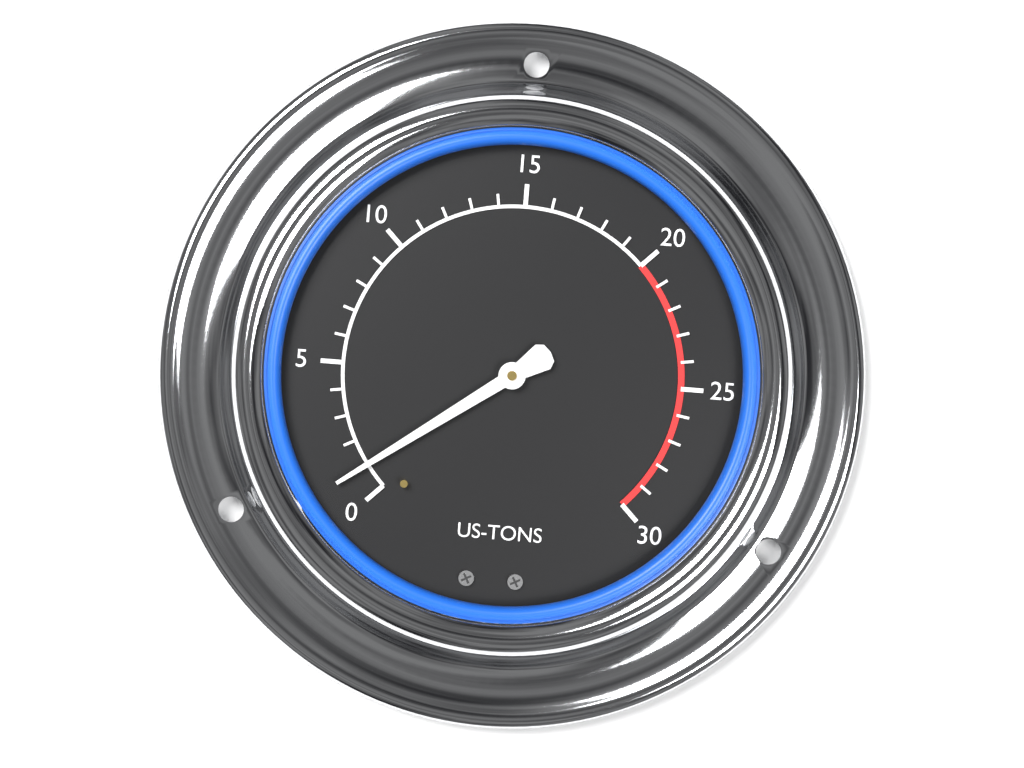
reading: 1 US-TONS
